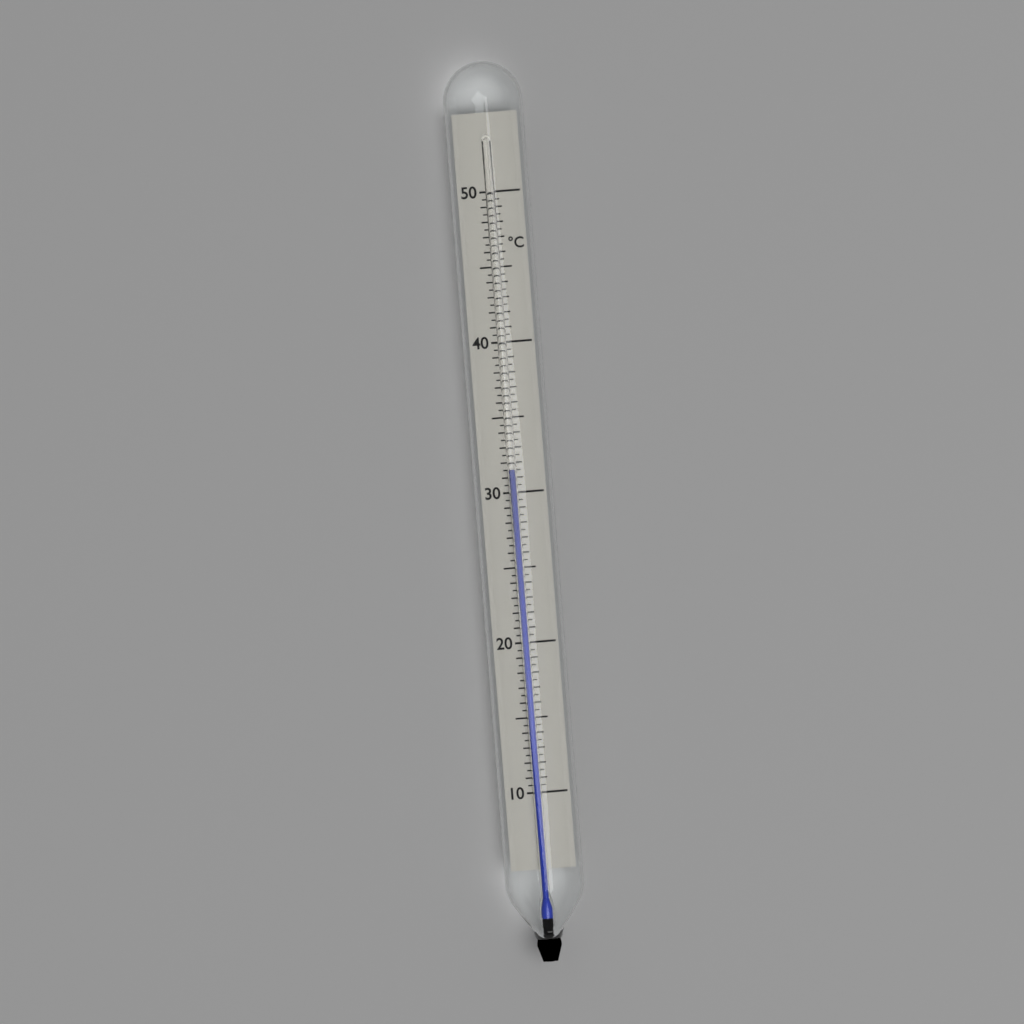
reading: 31.5 °C
